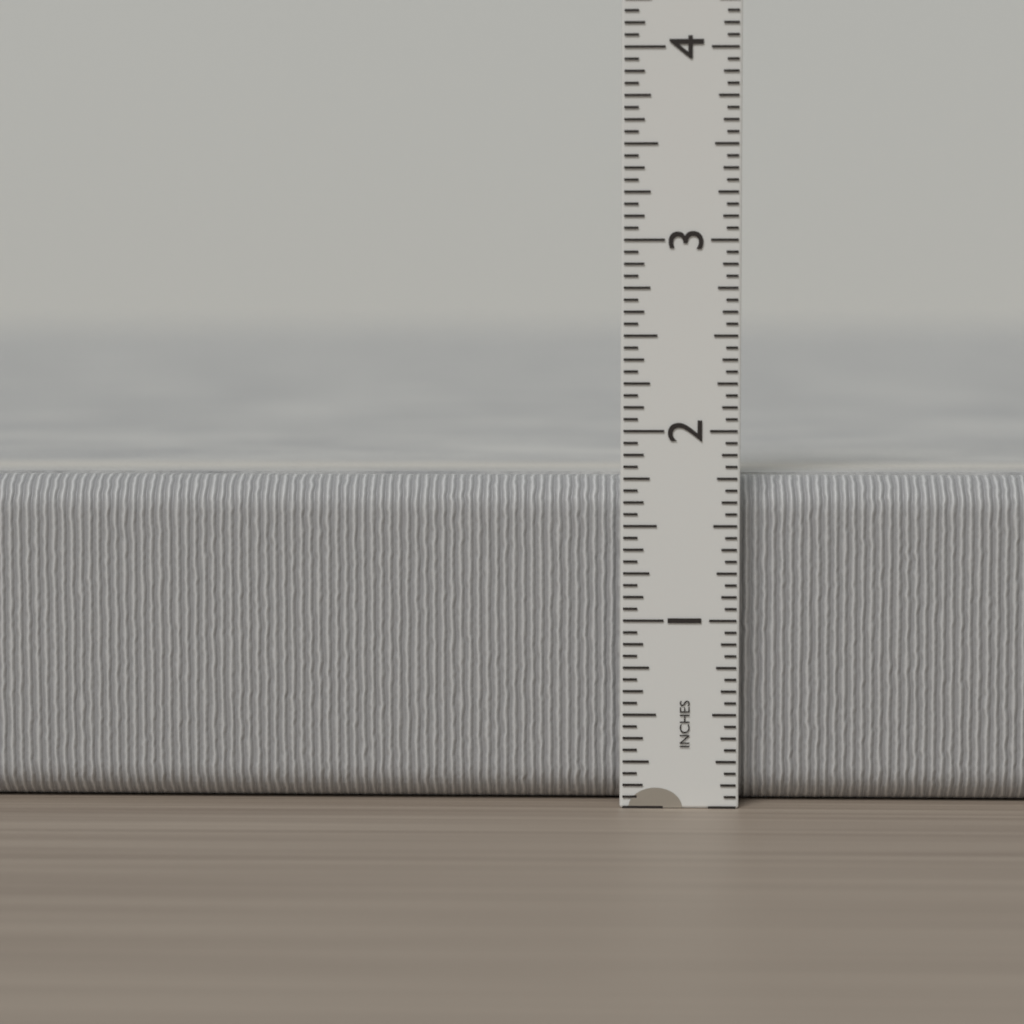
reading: 1.7500 in
